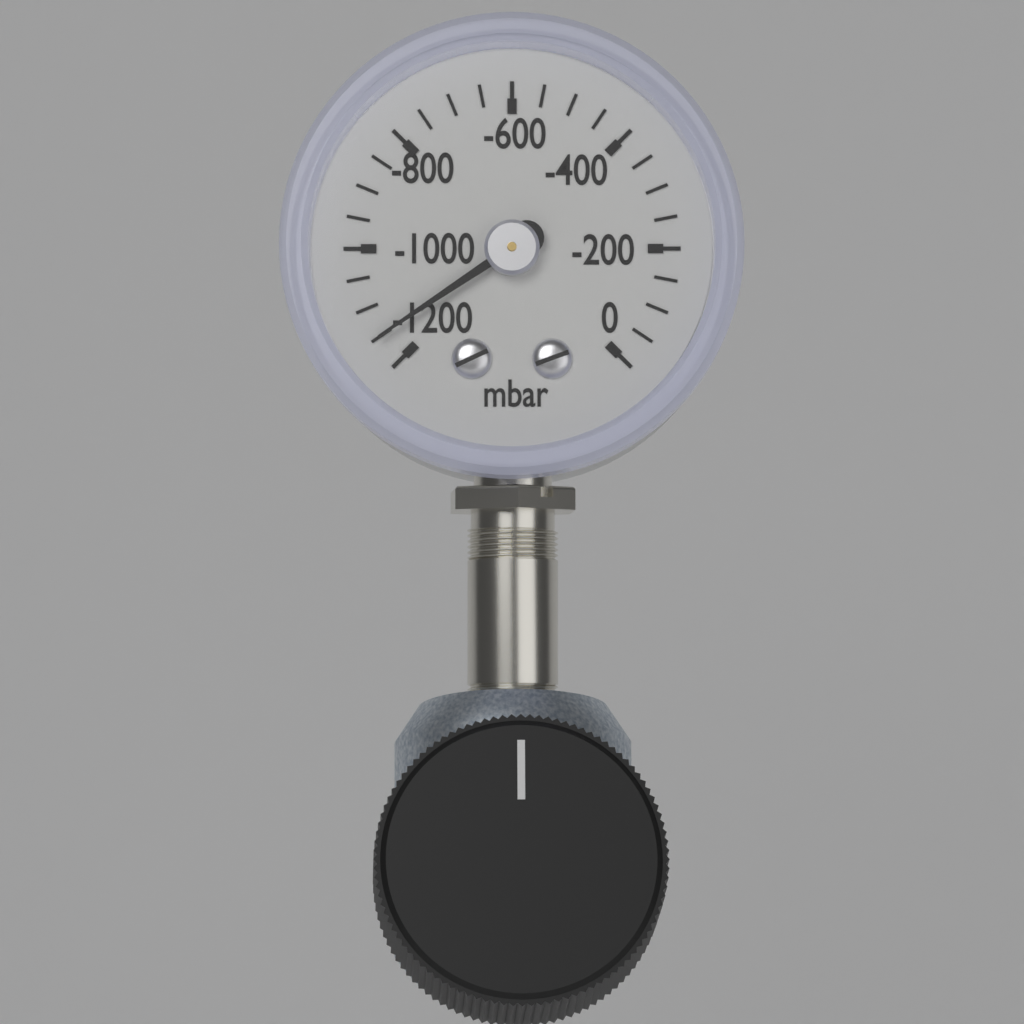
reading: -1150 mbar
